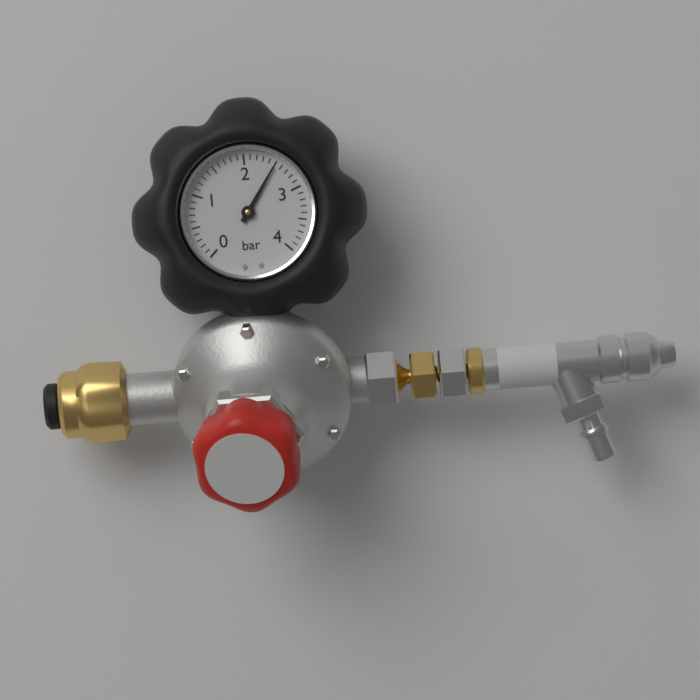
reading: 2.5 bar
